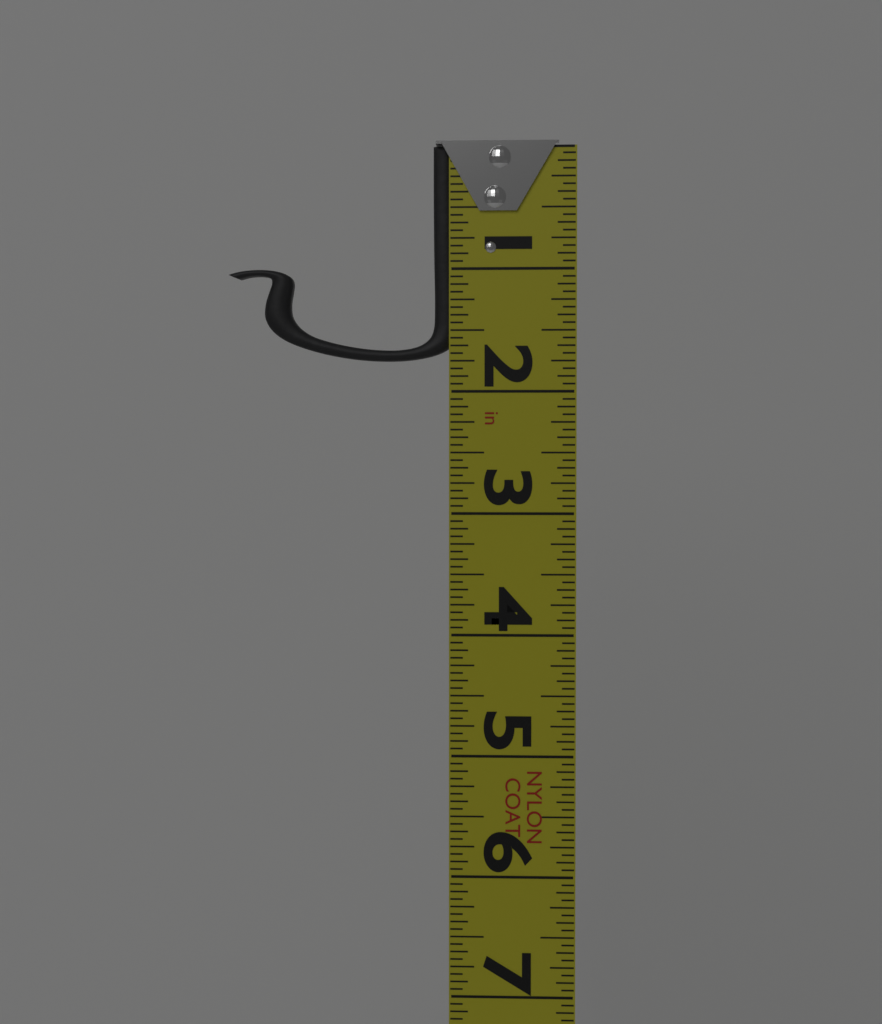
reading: 1.7500 in
